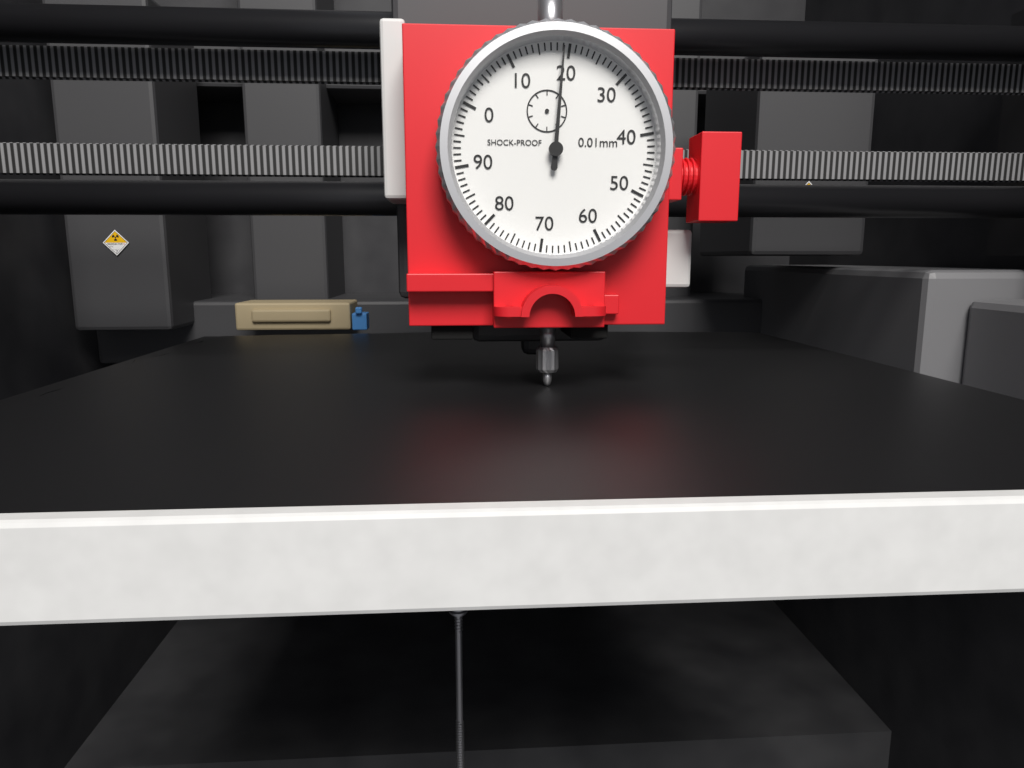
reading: 19 0.01mm
